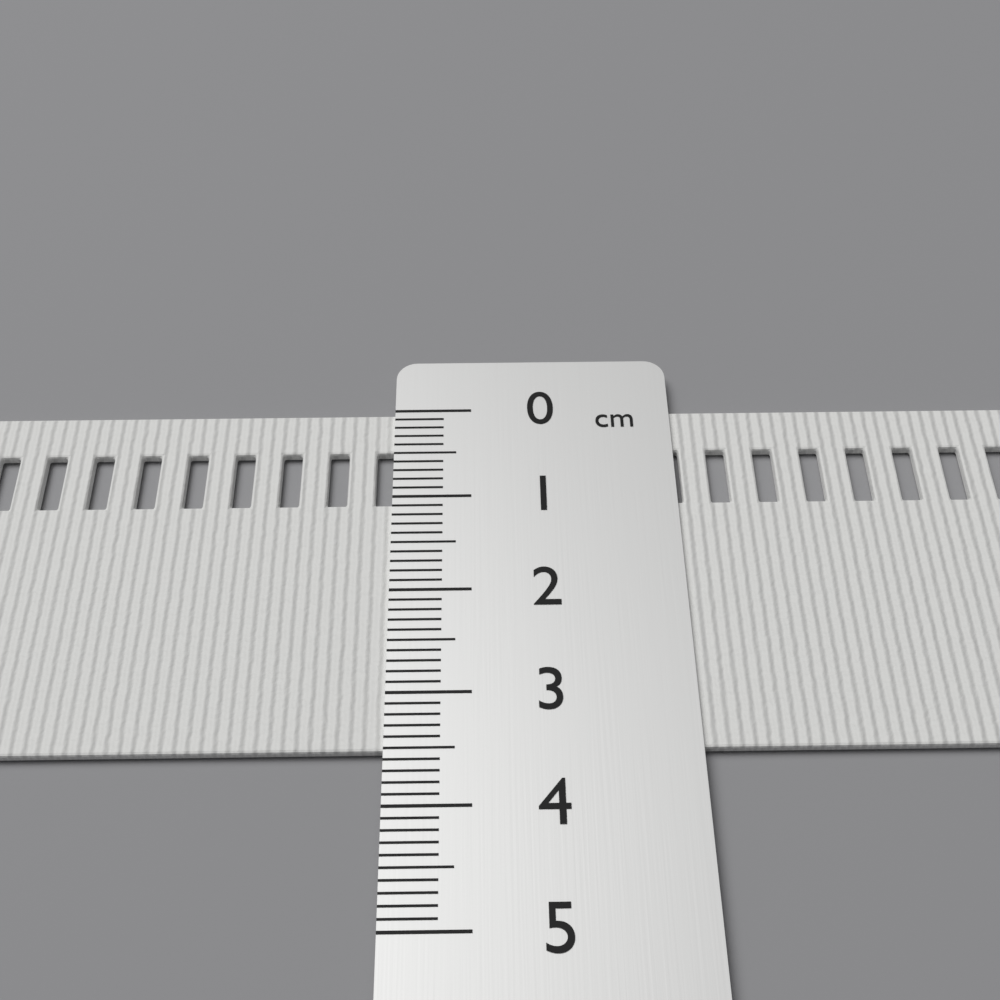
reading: 3.5 cm
